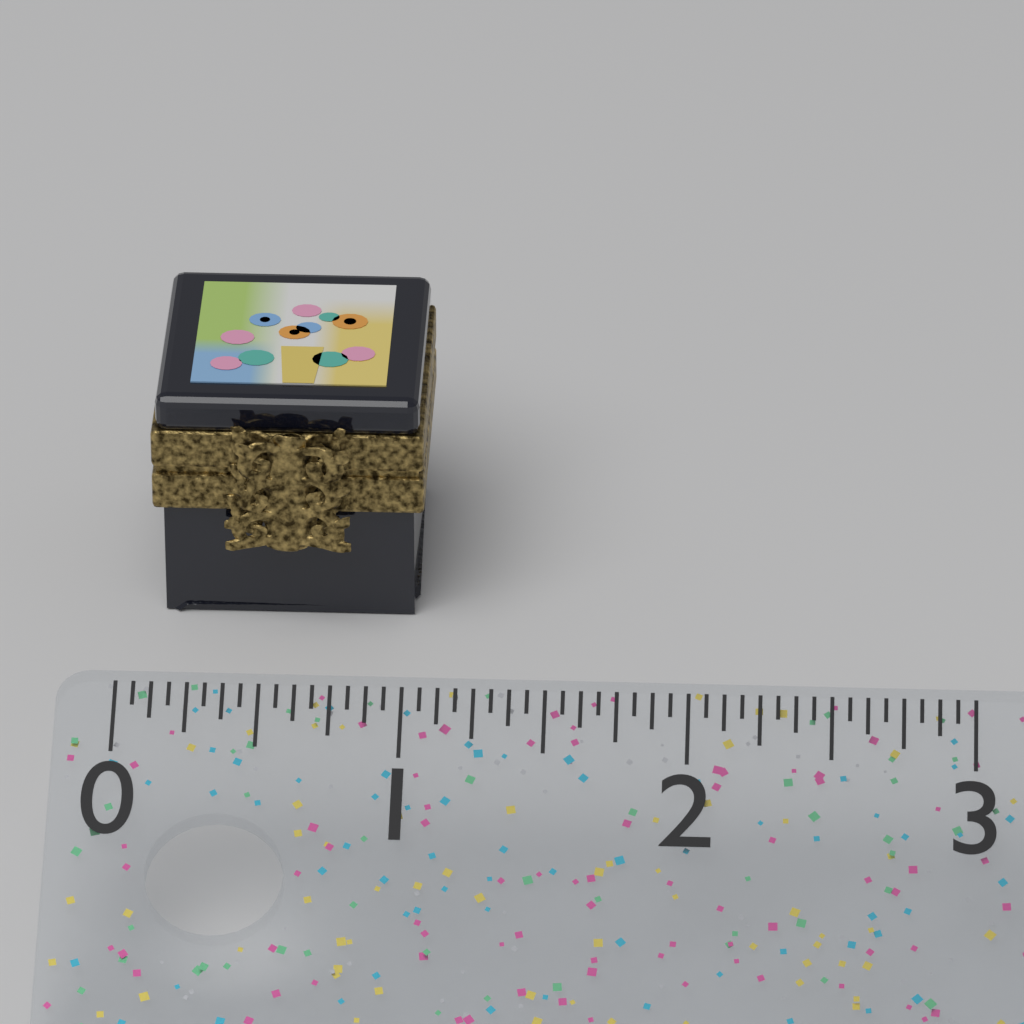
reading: 1.0000 (no unit)
